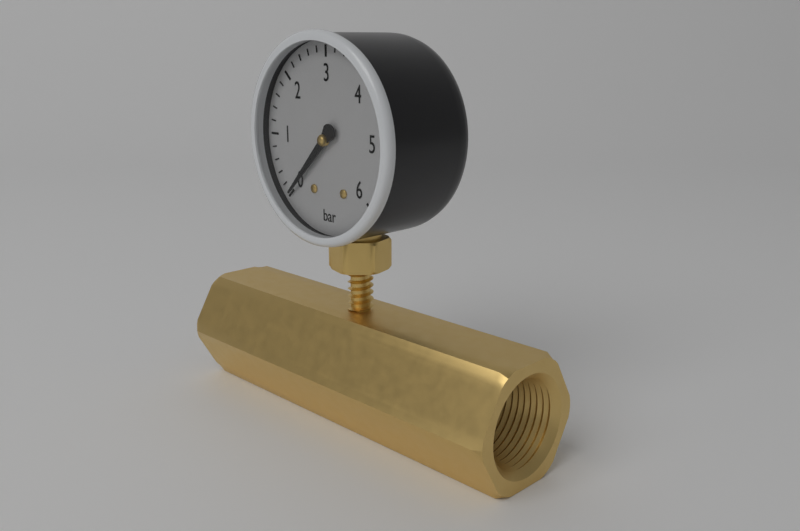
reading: 0.0 bar
